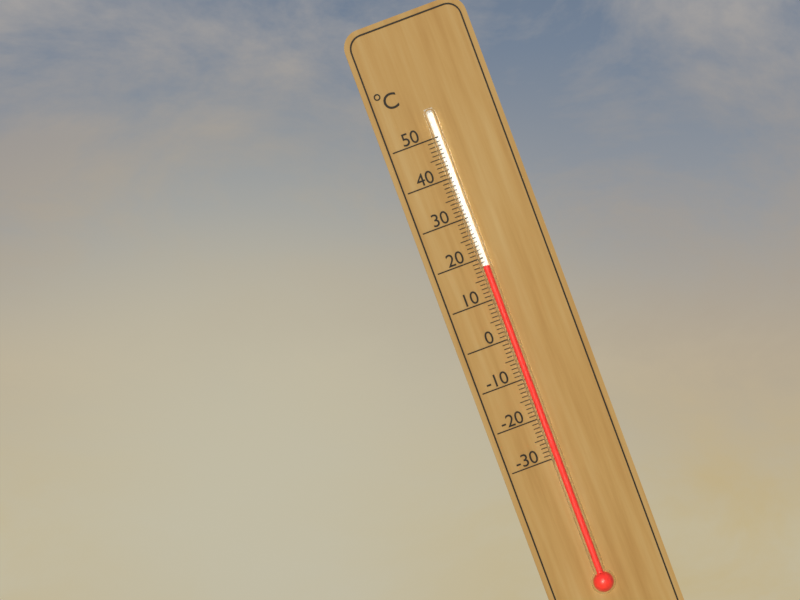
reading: 18 °C
